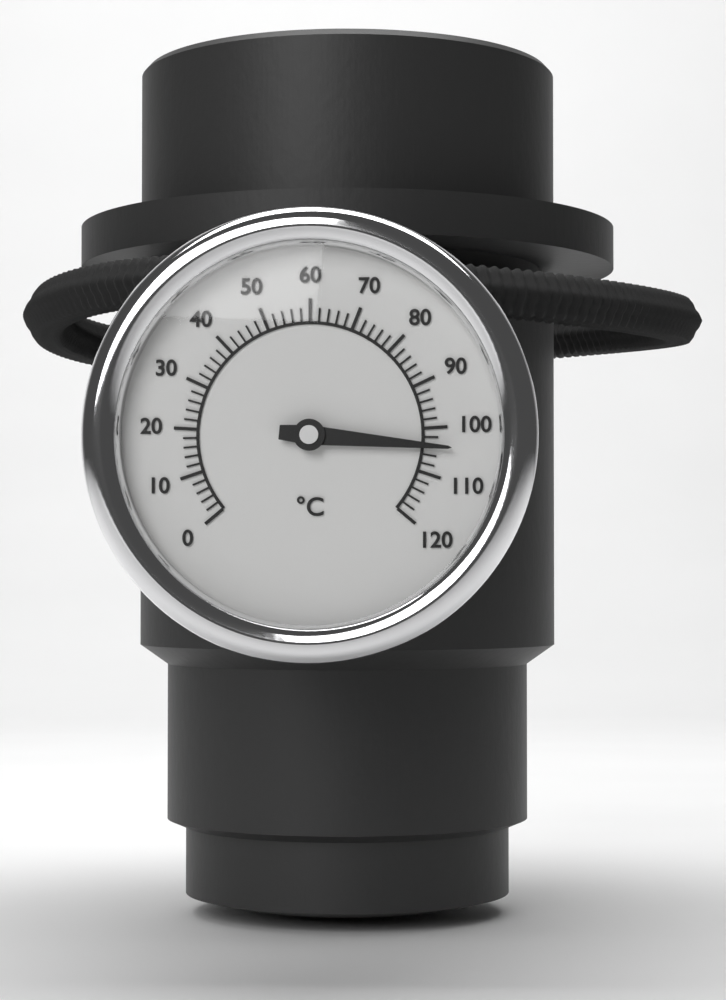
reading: 104 °C
